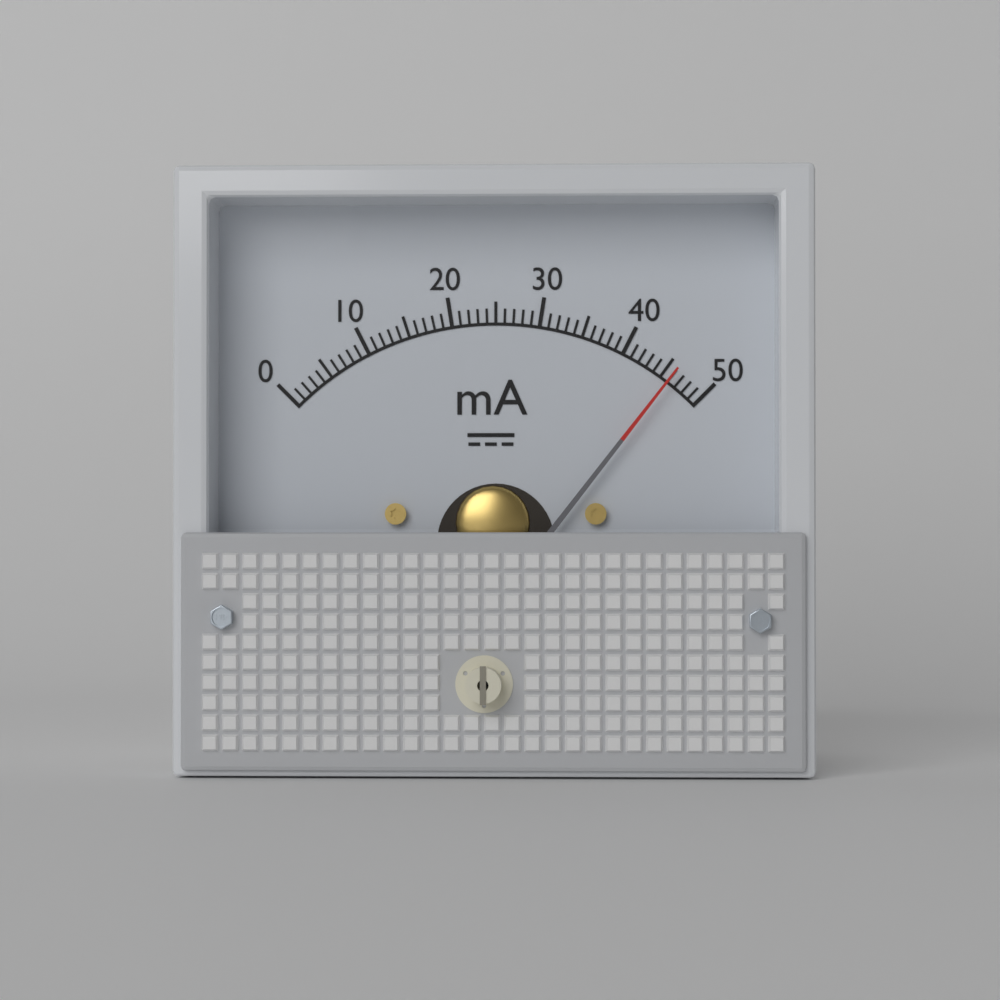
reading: 46 mA
